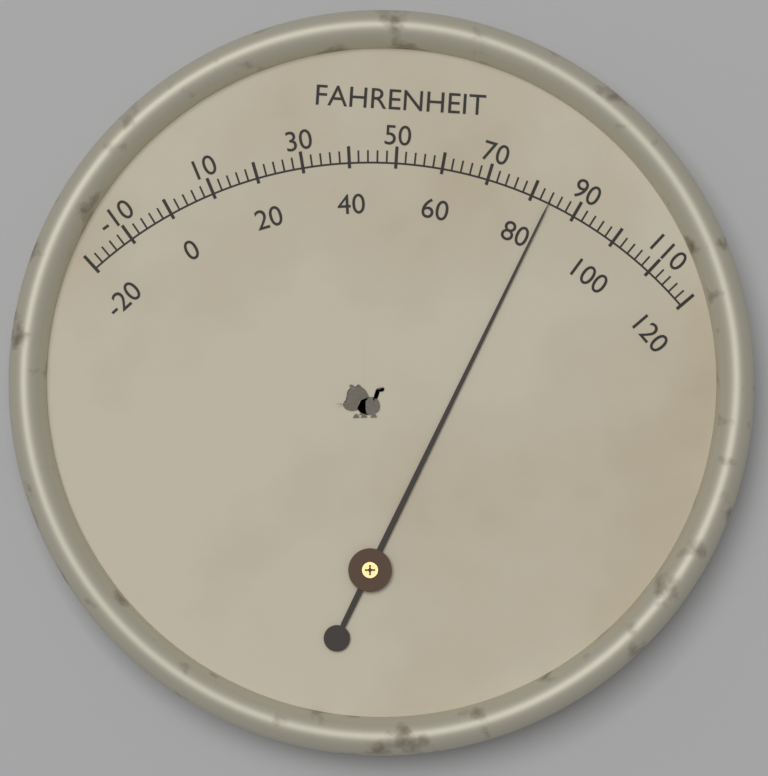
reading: 84 °F
